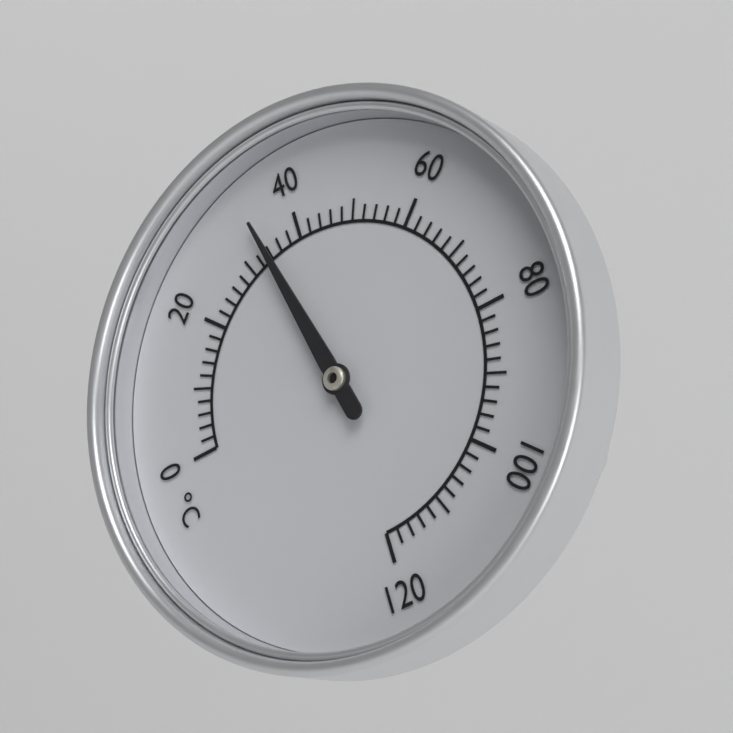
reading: 34 °C
